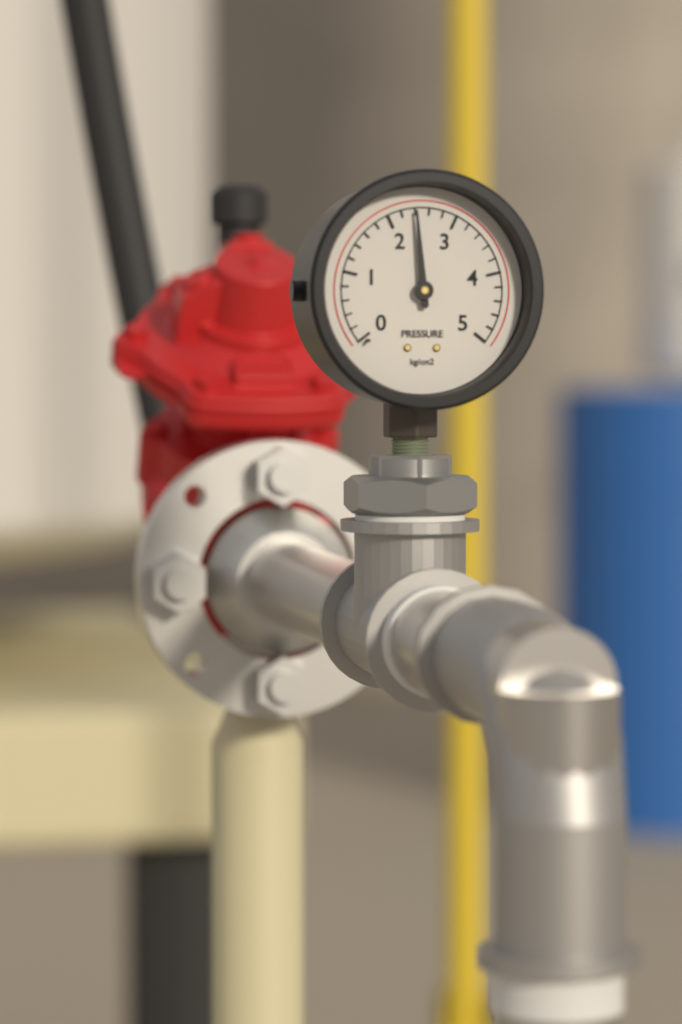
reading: 2.4 kg/cm2
